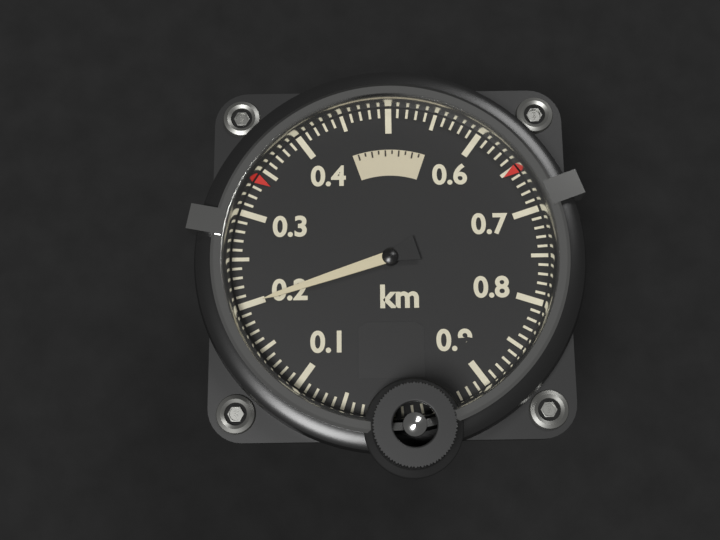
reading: 0.20 km
